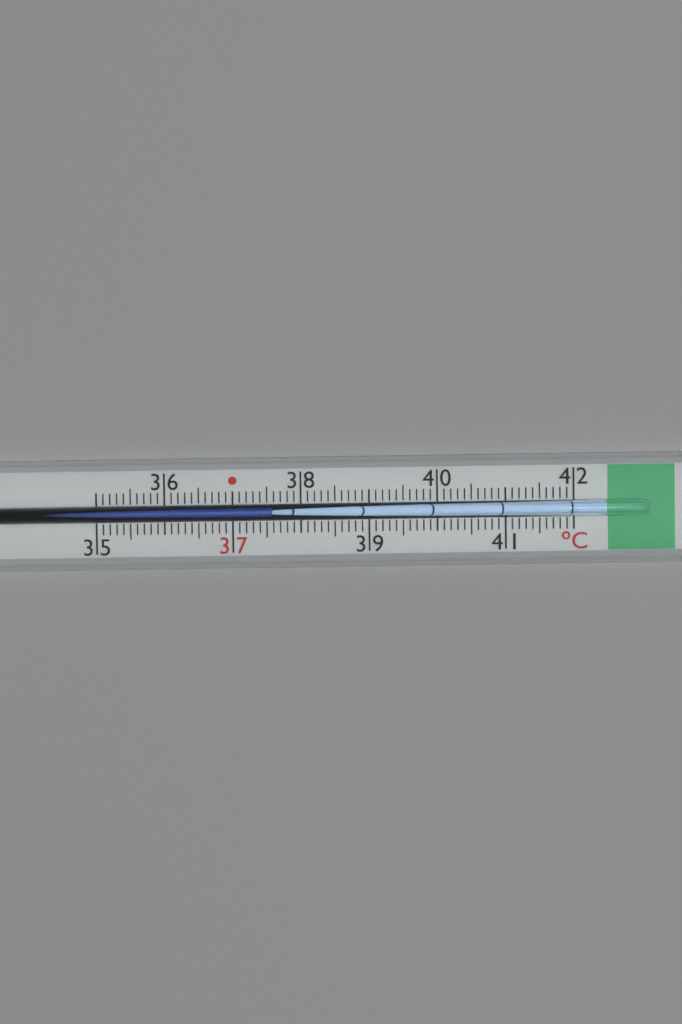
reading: 37.6 °C
